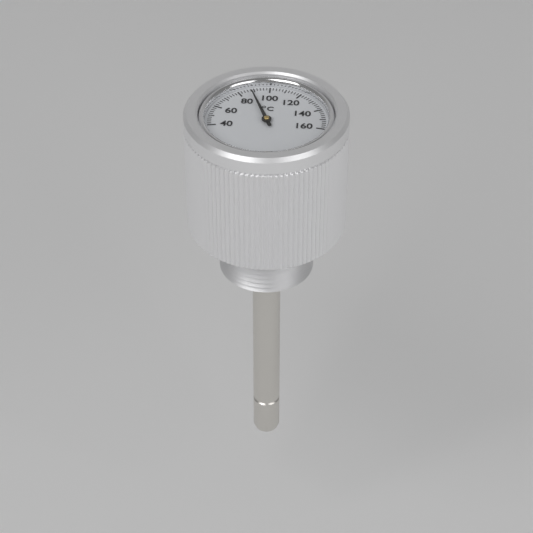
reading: 88 °C
